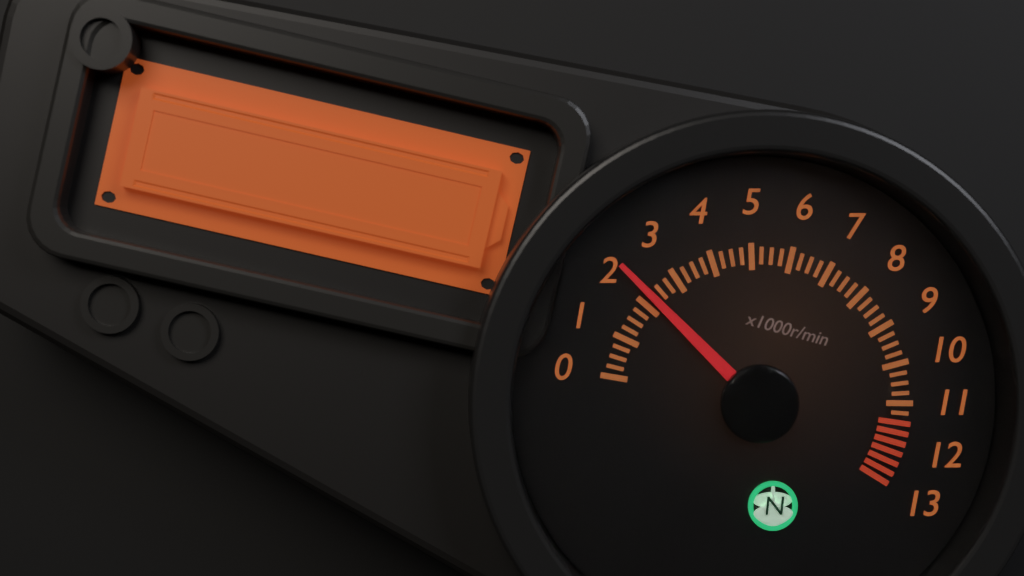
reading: 2.25 x1000r/min
